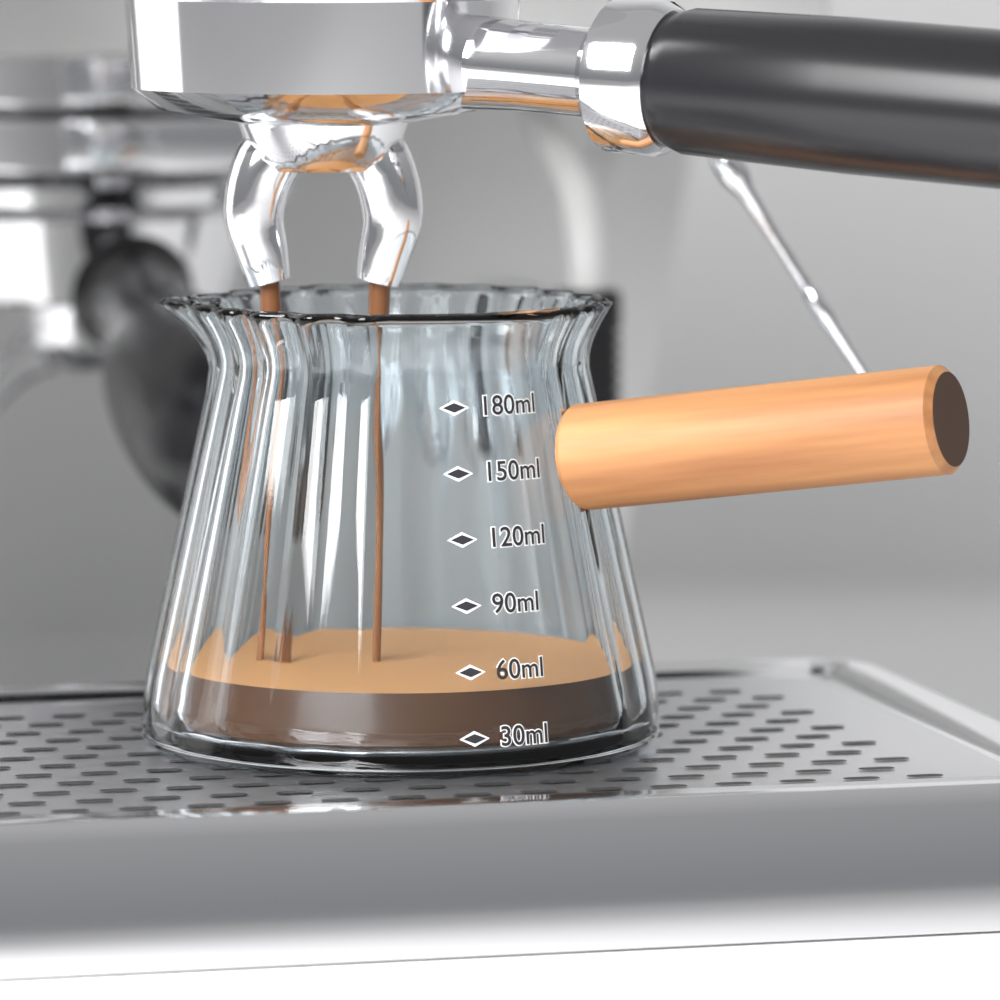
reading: 50 ml
